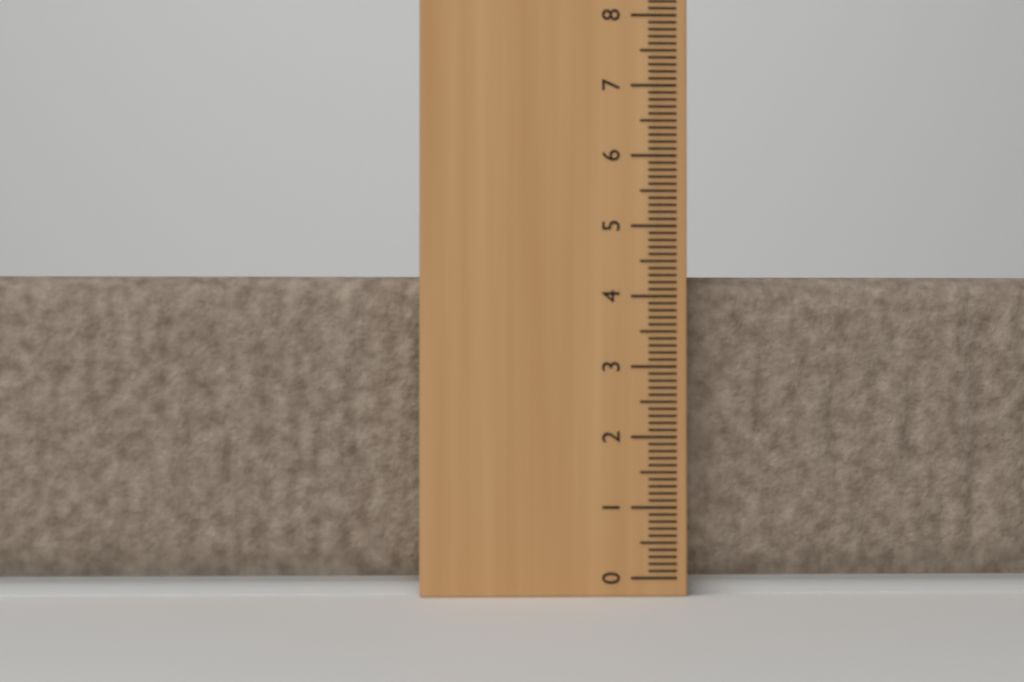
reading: 4.3 cm
